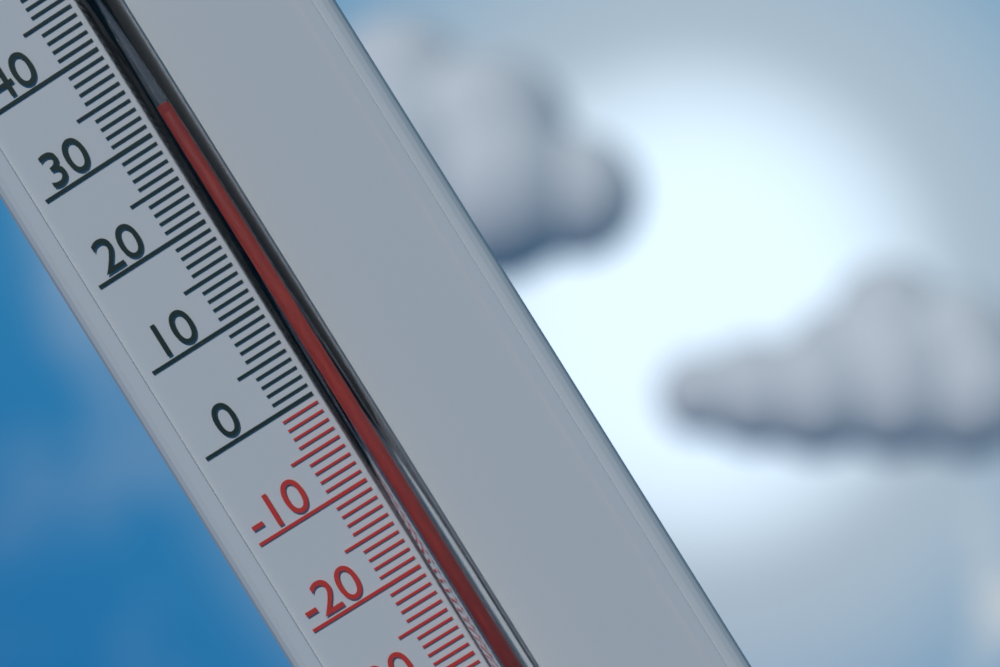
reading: 30 °C
